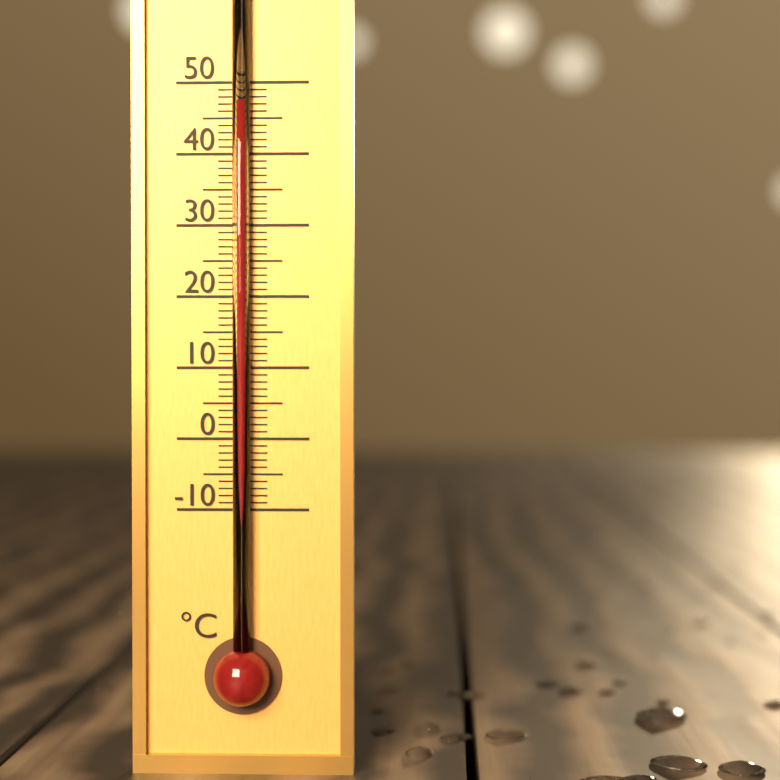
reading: 47 °C
